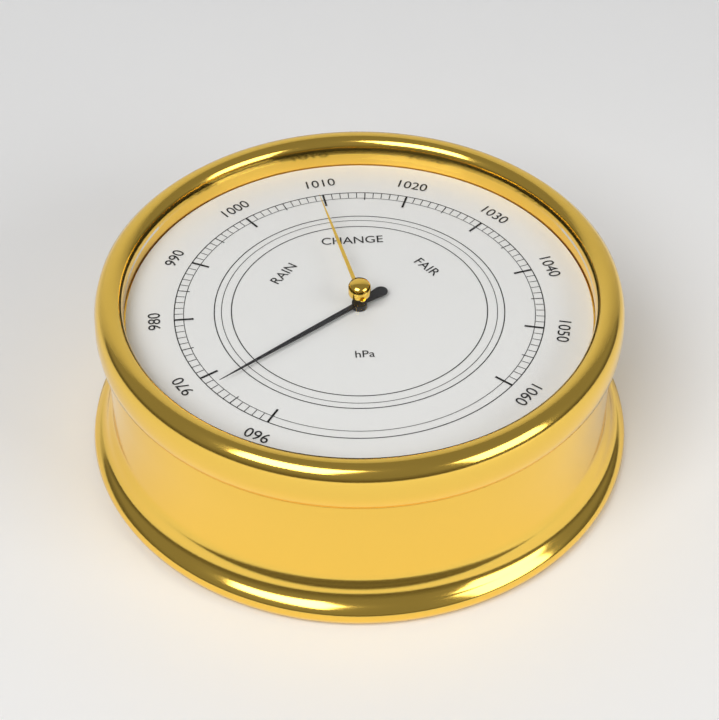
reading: 968 hPa
